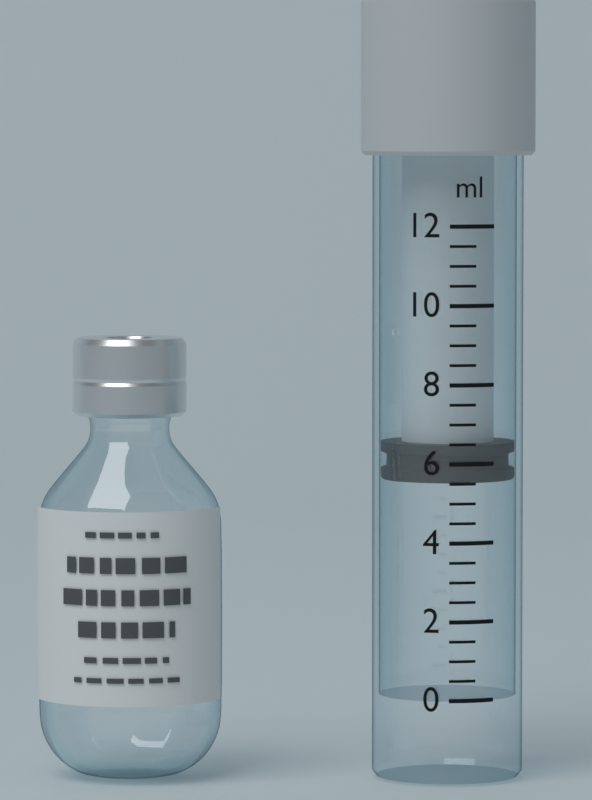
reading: 5.5 ml
